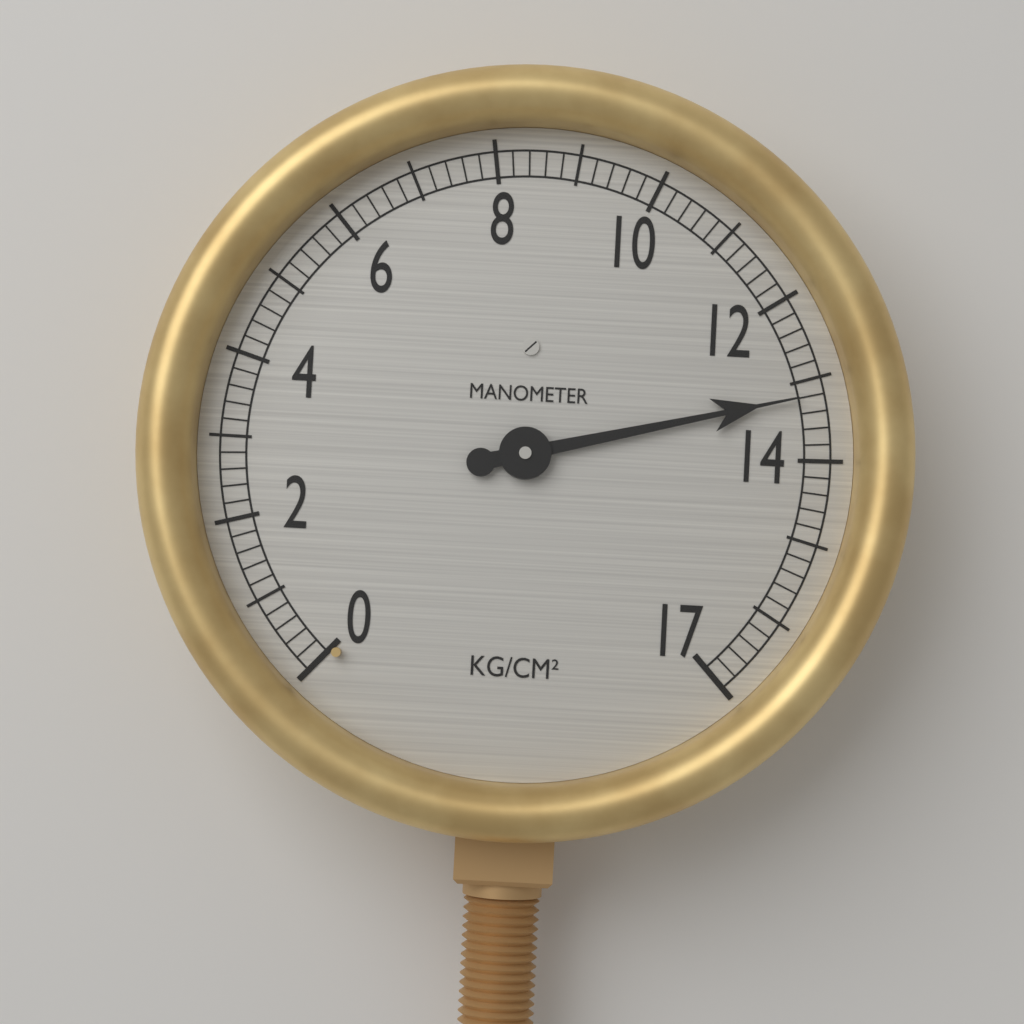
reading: 13.2 kg/cm²
